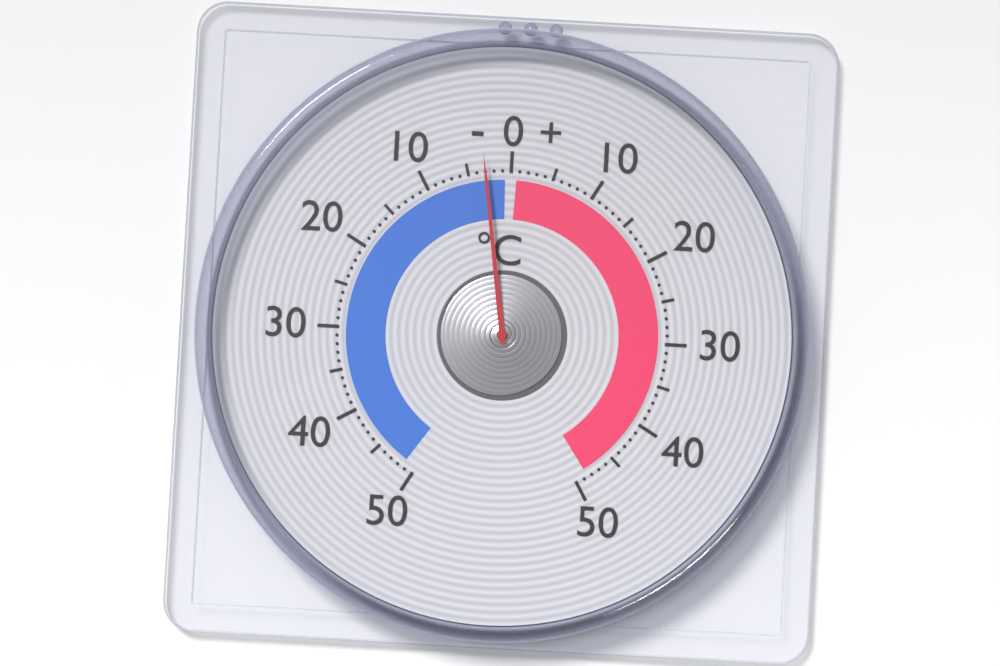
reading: -3 °C
